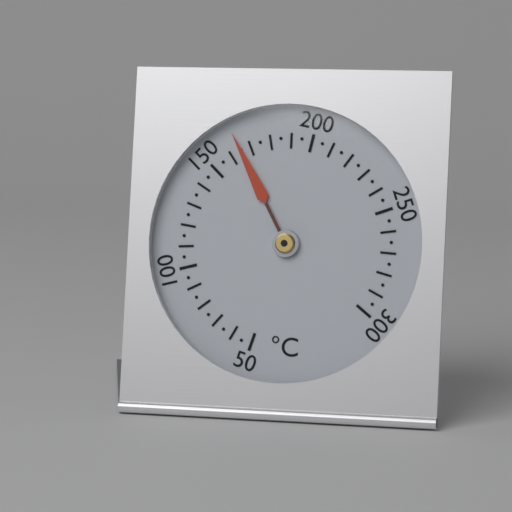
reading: 165 °C
